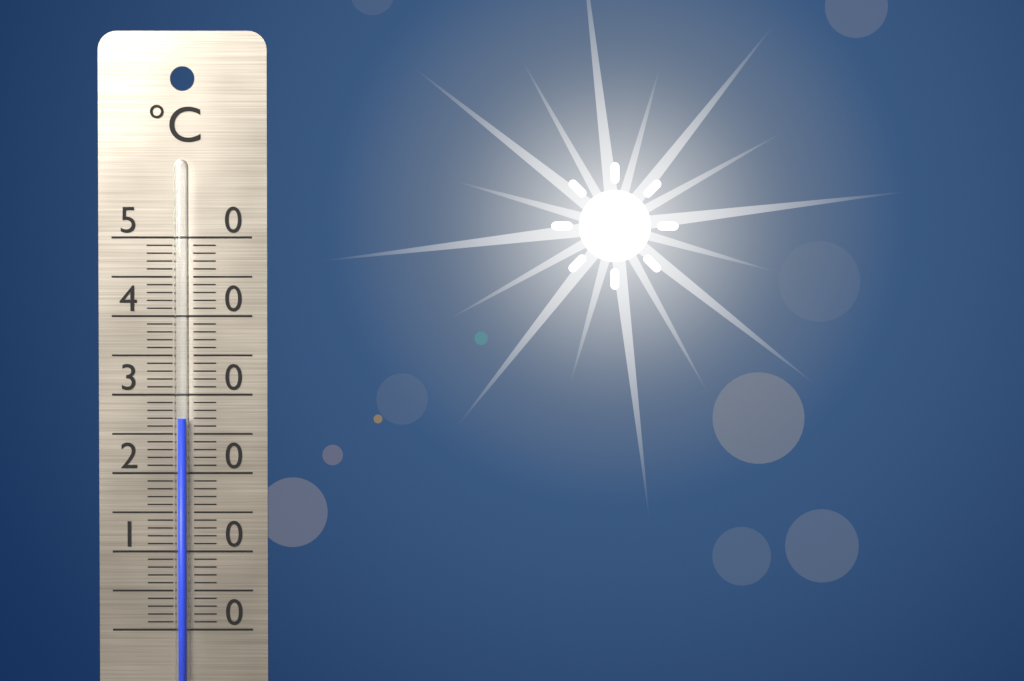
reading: 27 °C
